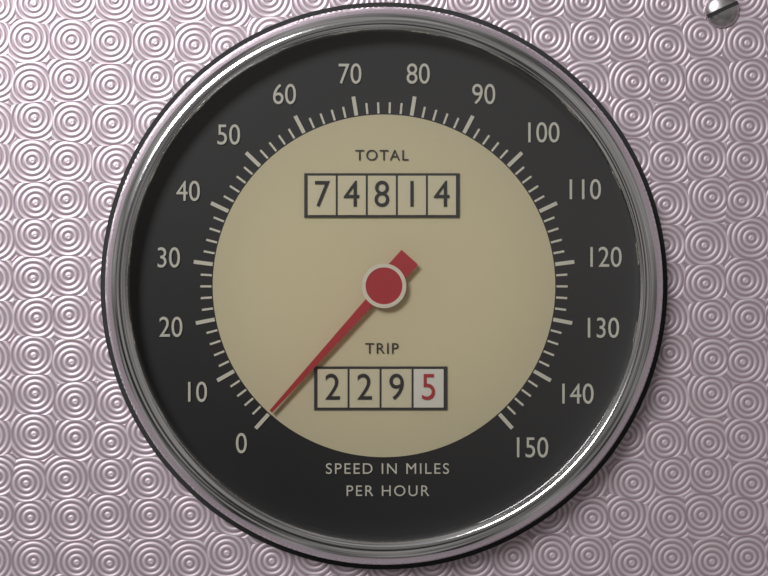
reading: 0 mph
